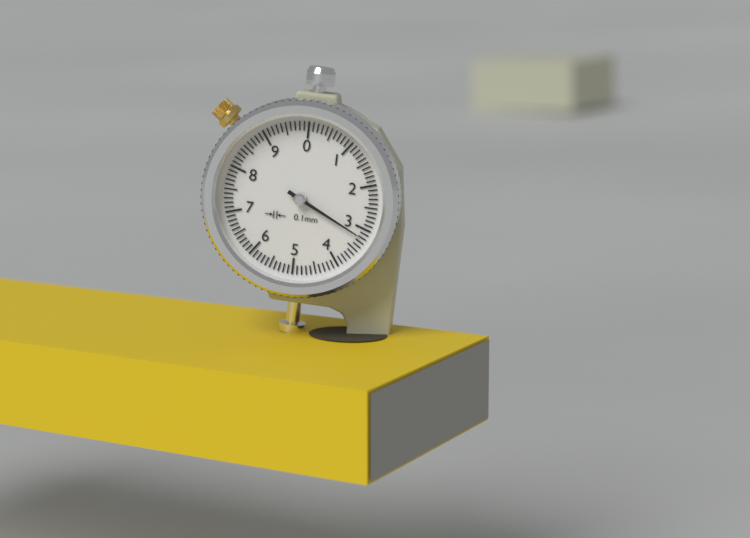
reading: 3.2 mm
